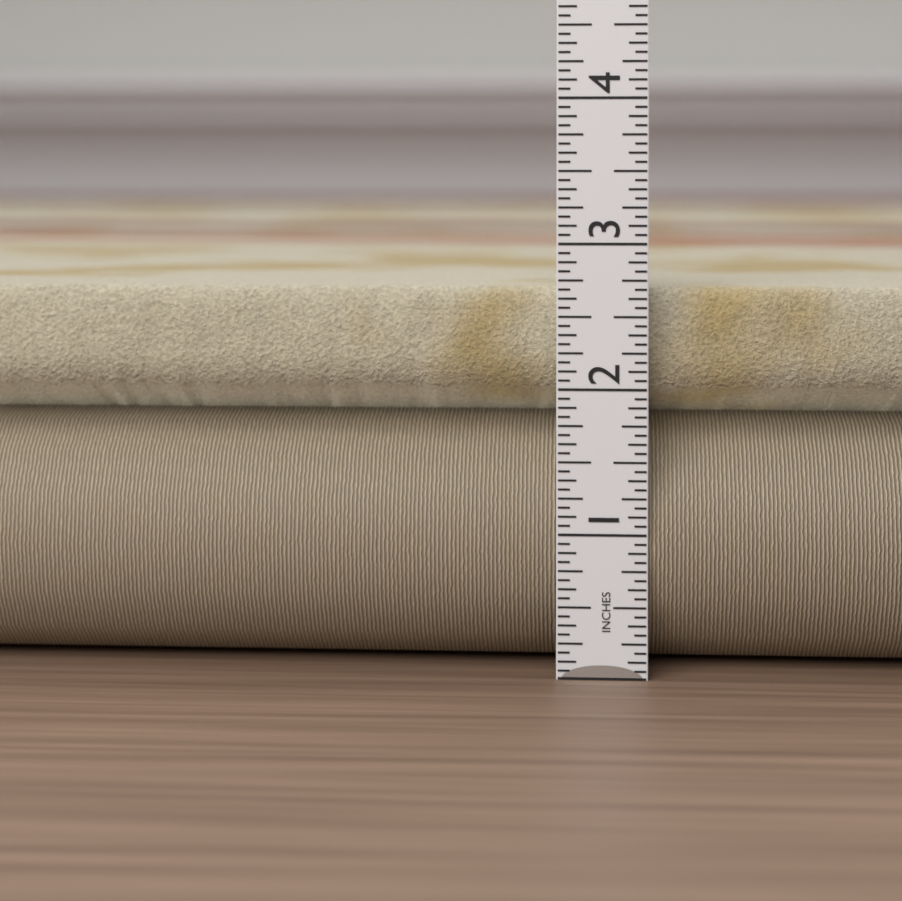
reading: 2.6875 in
